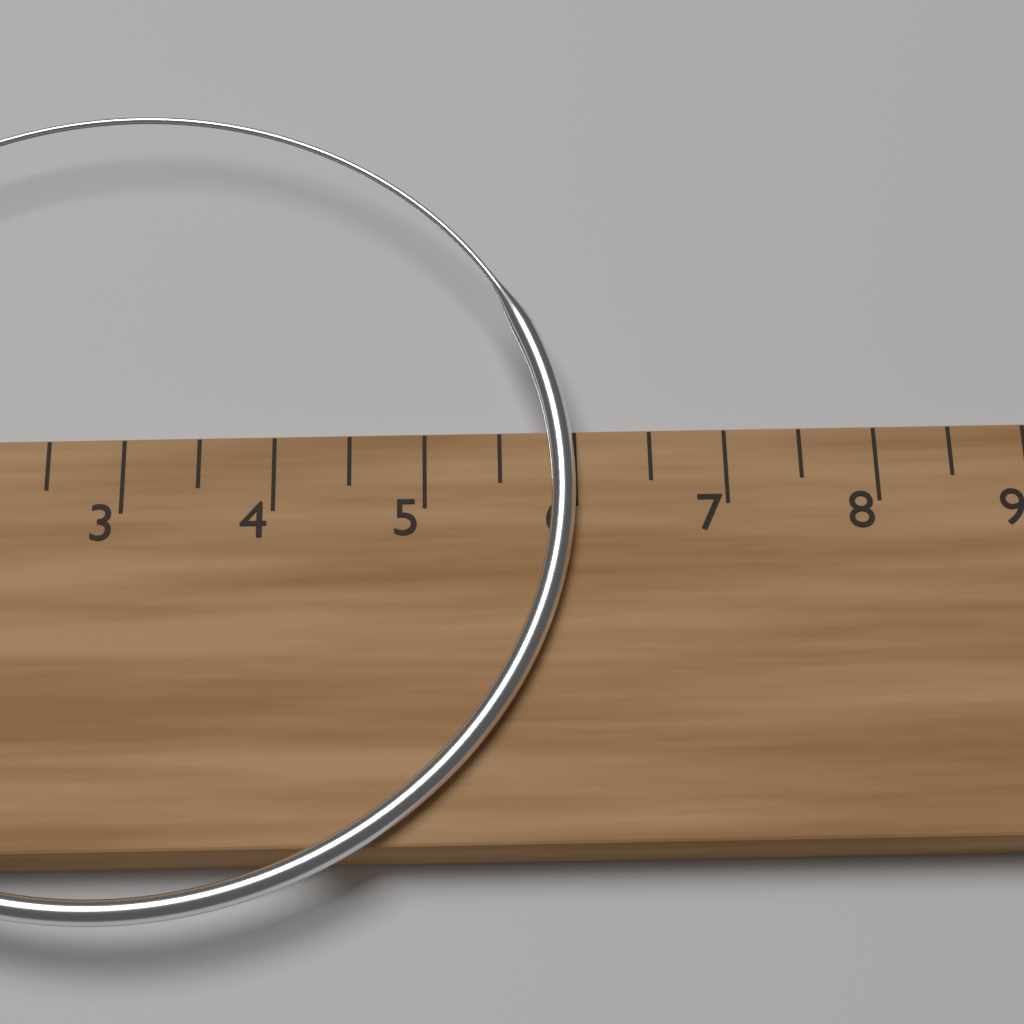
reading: 6.0 cm
